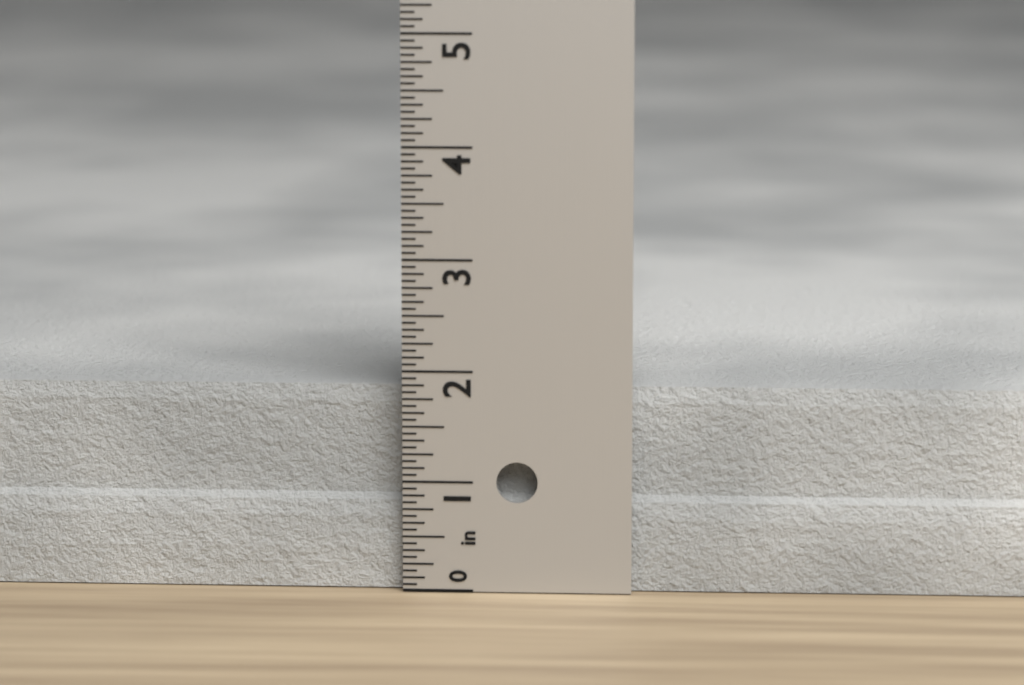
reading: 1.8125 in
